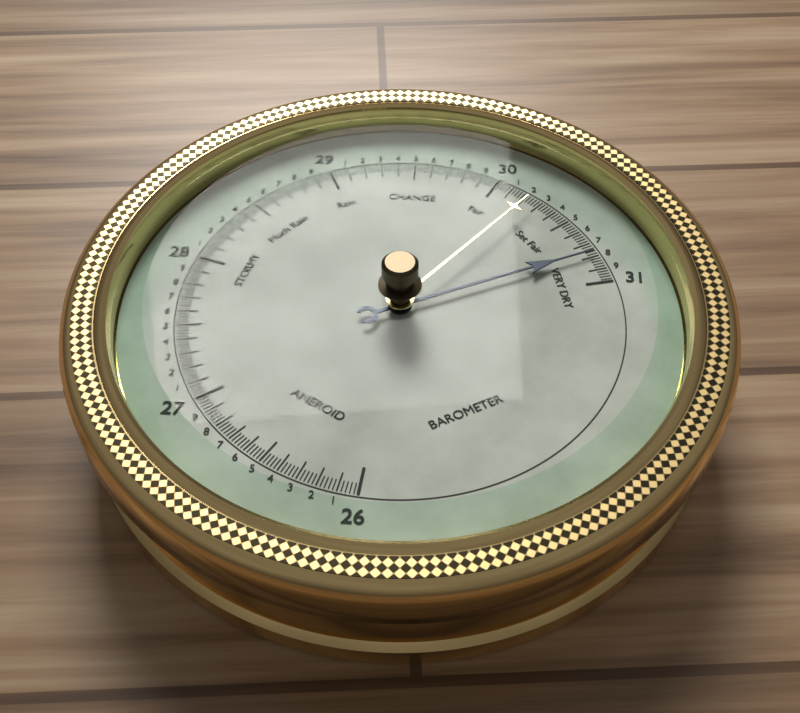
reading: 30.78 (no unit)
